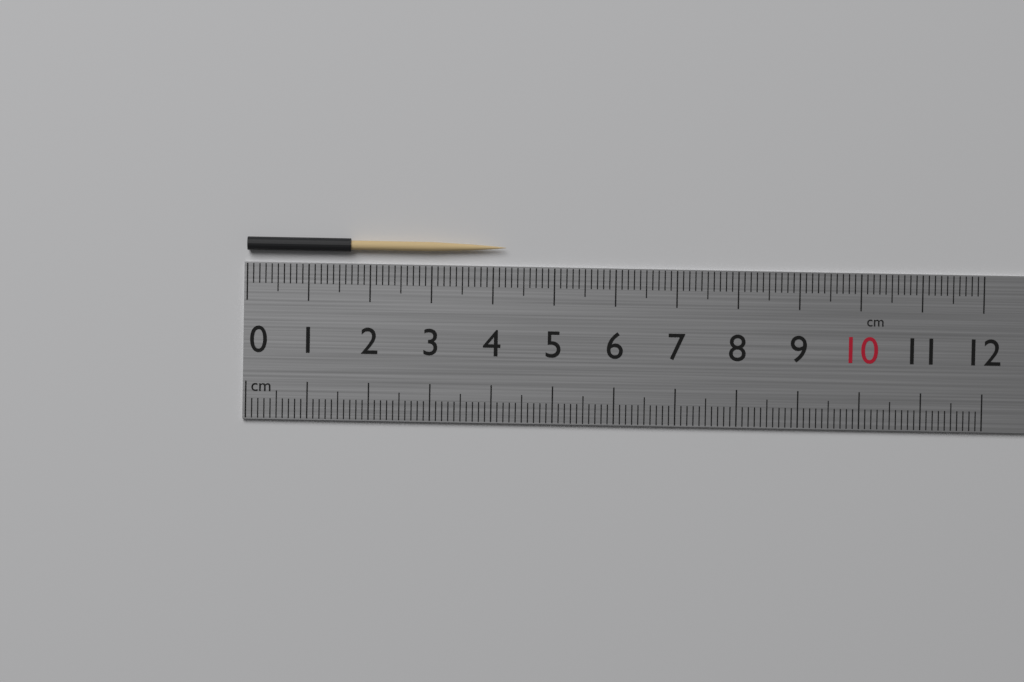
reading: 4.2 cm
